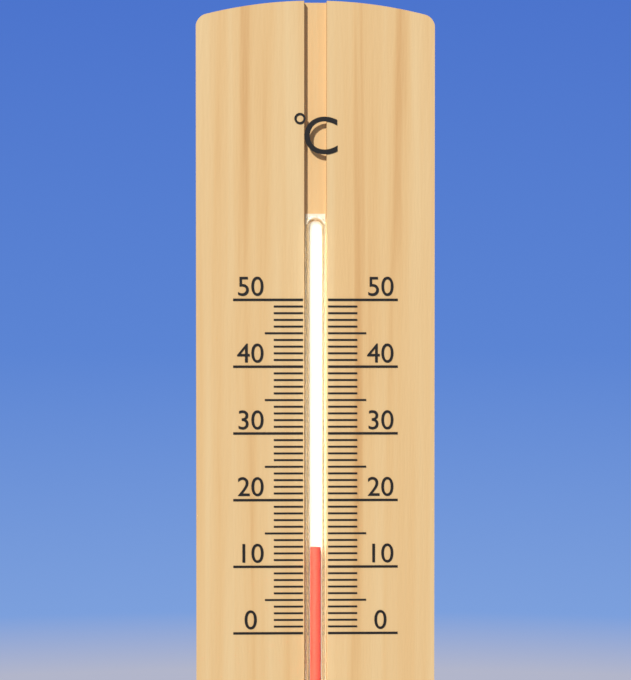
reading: 13 °C
